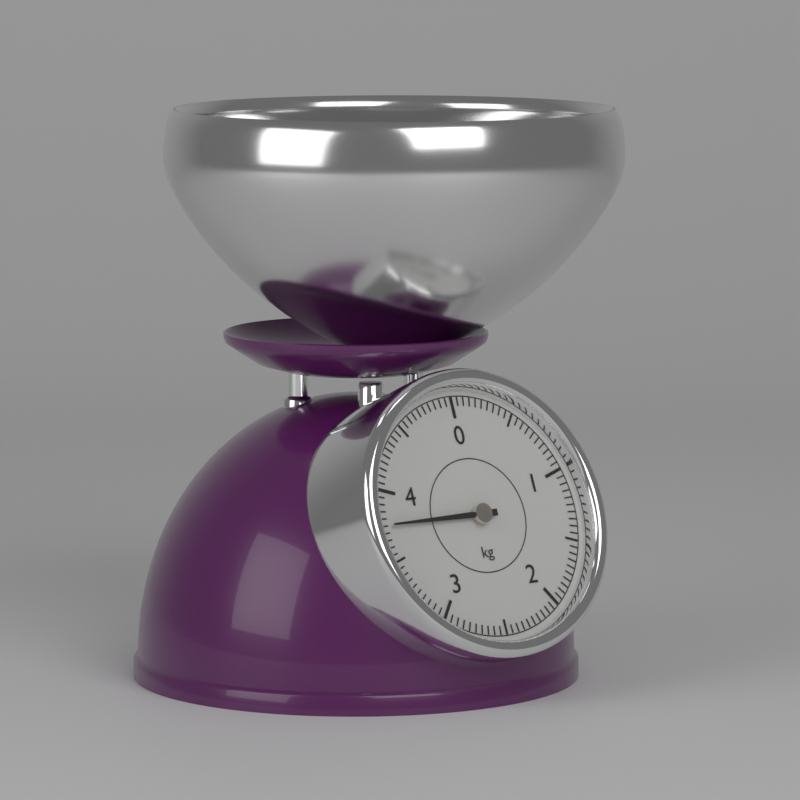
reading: 3.75 kg
